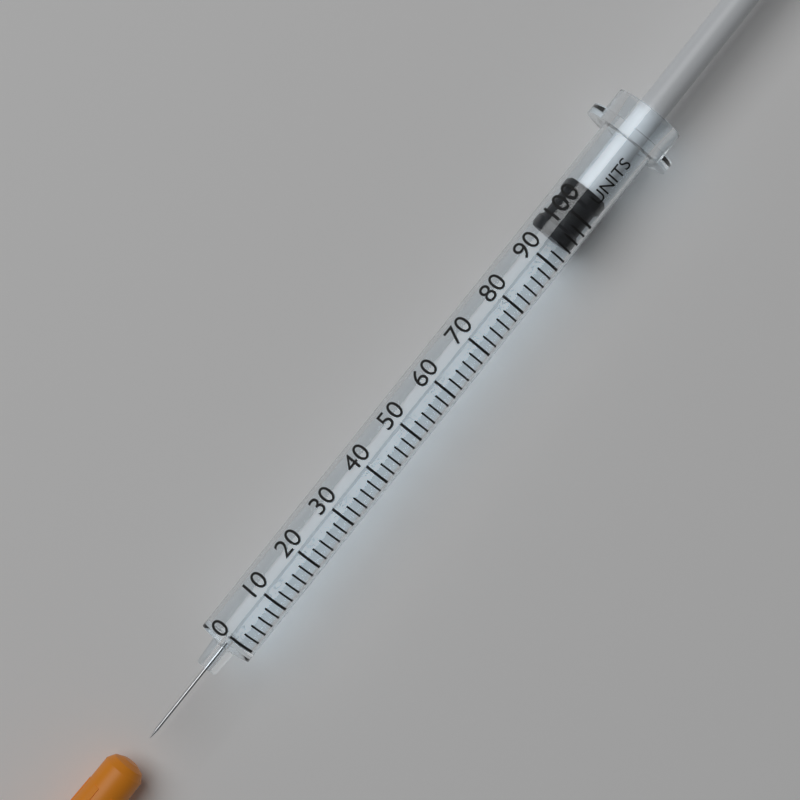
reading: 94 units
